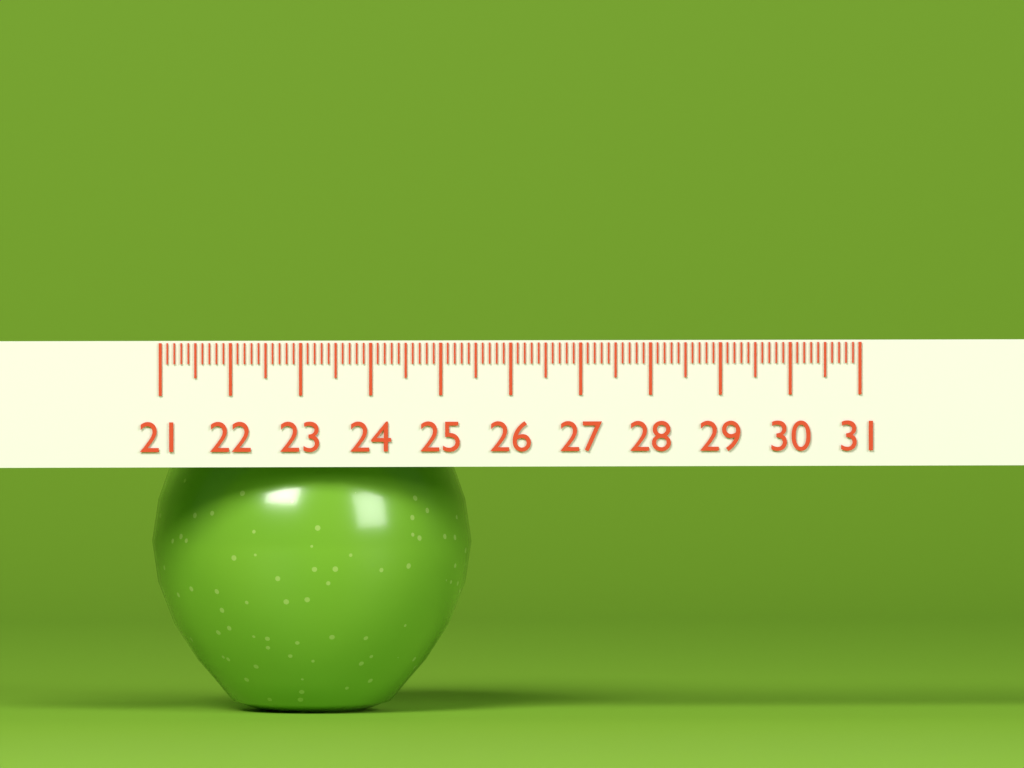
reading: 25.6 (no unit)
